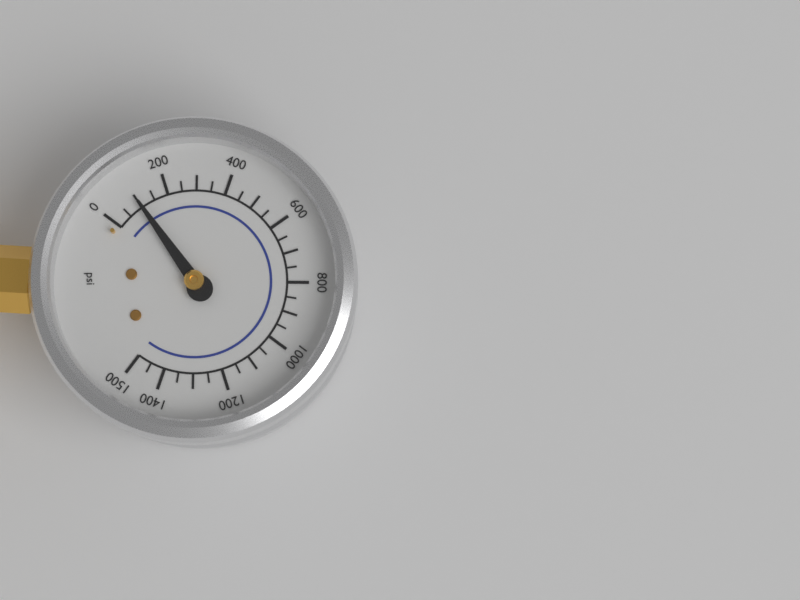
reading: 100 psi
